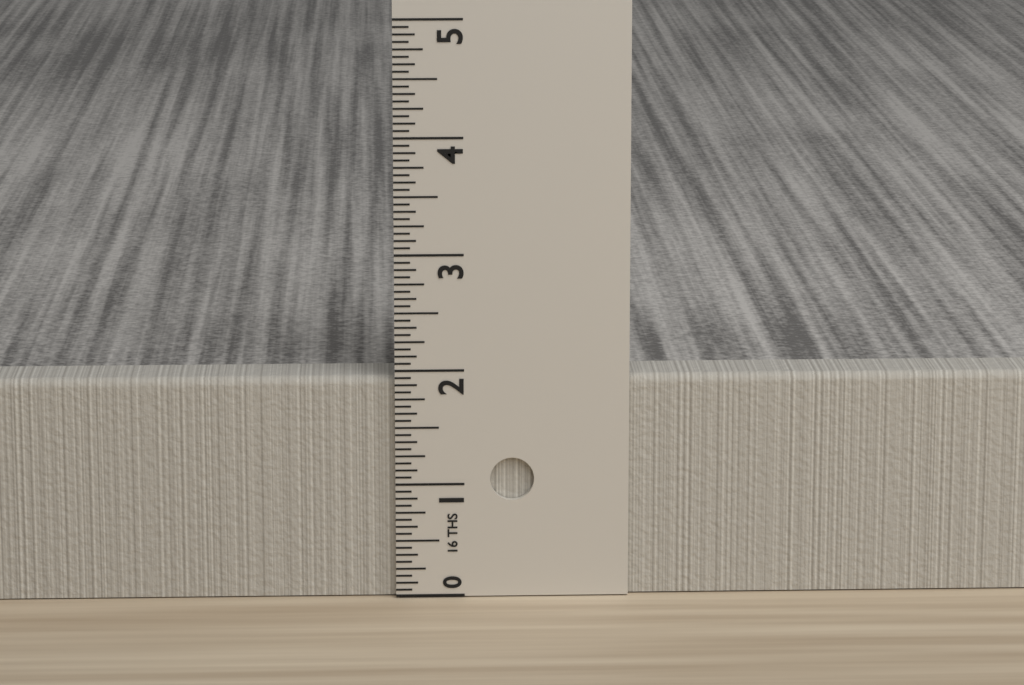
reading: 1.9375 in
